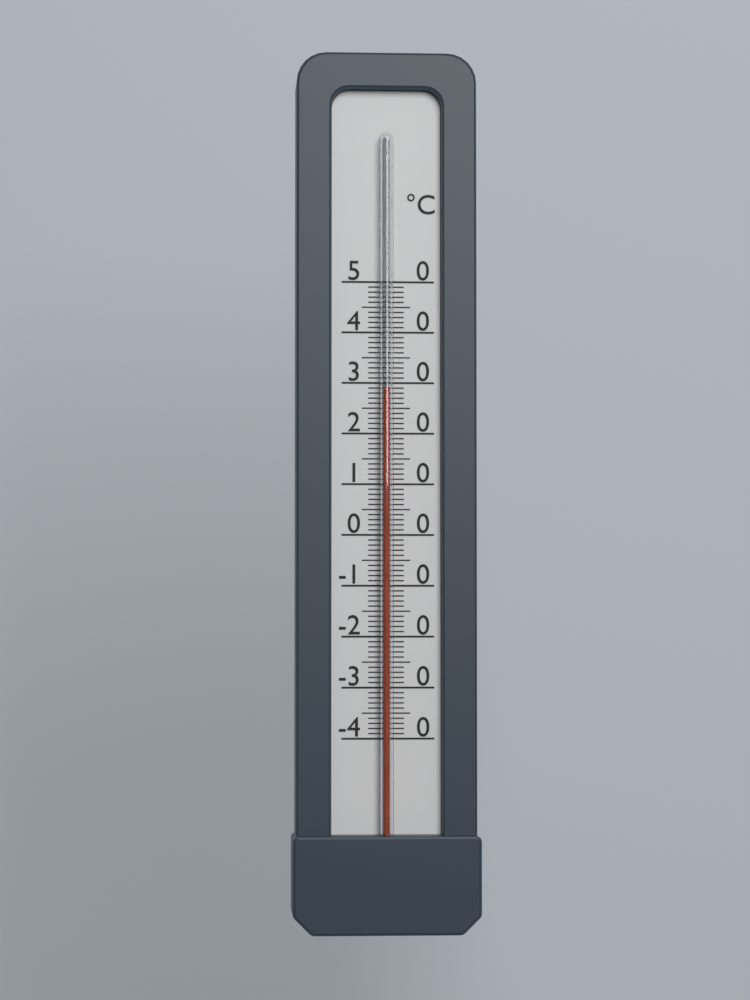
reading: 29 °C
